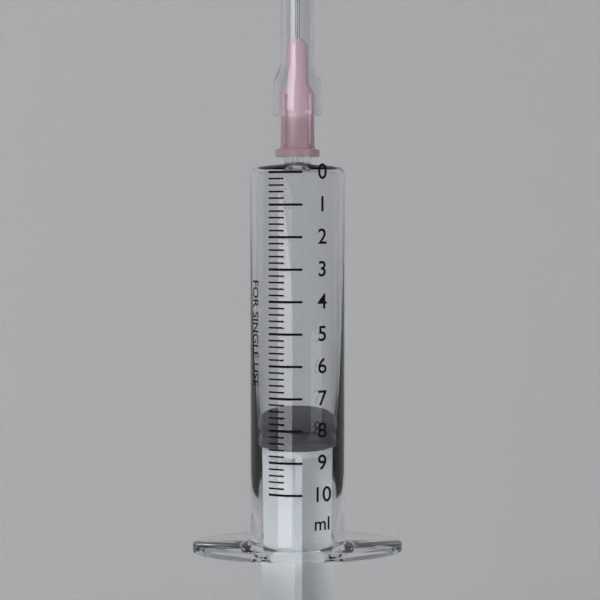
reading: 7.8 ml
